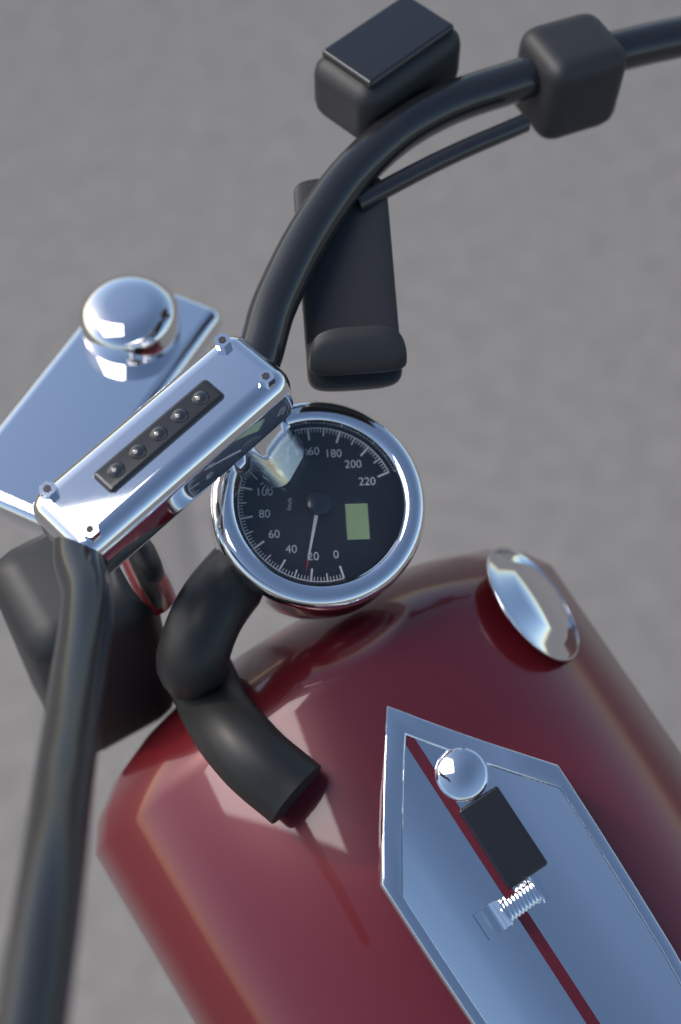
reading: 24 km/h
